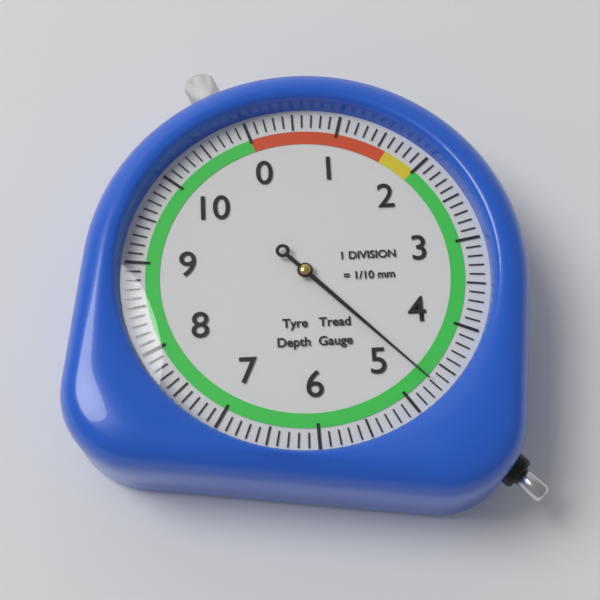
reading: 4.7 mm
